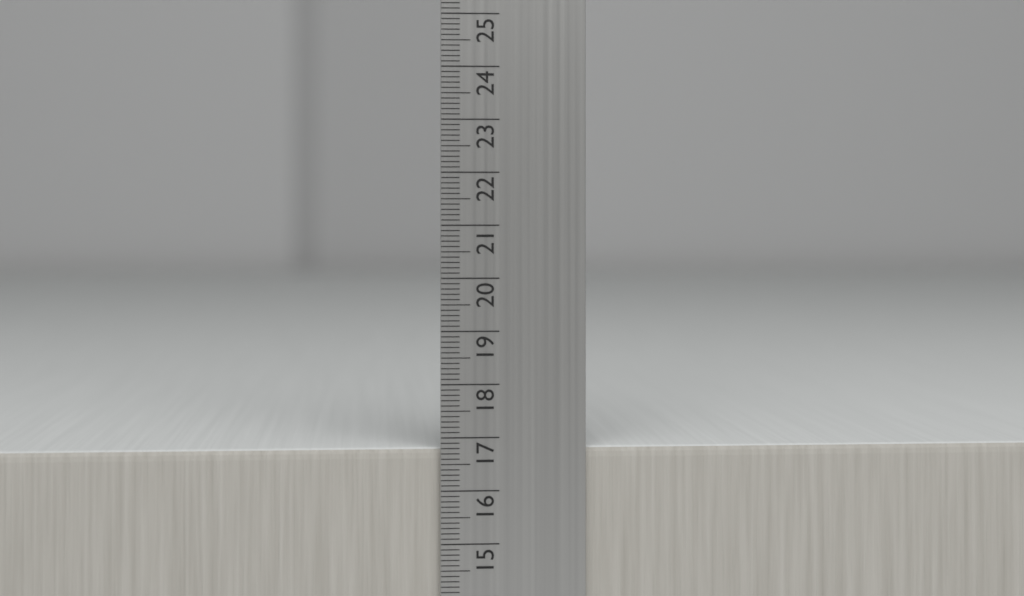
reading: 16.8 cm
